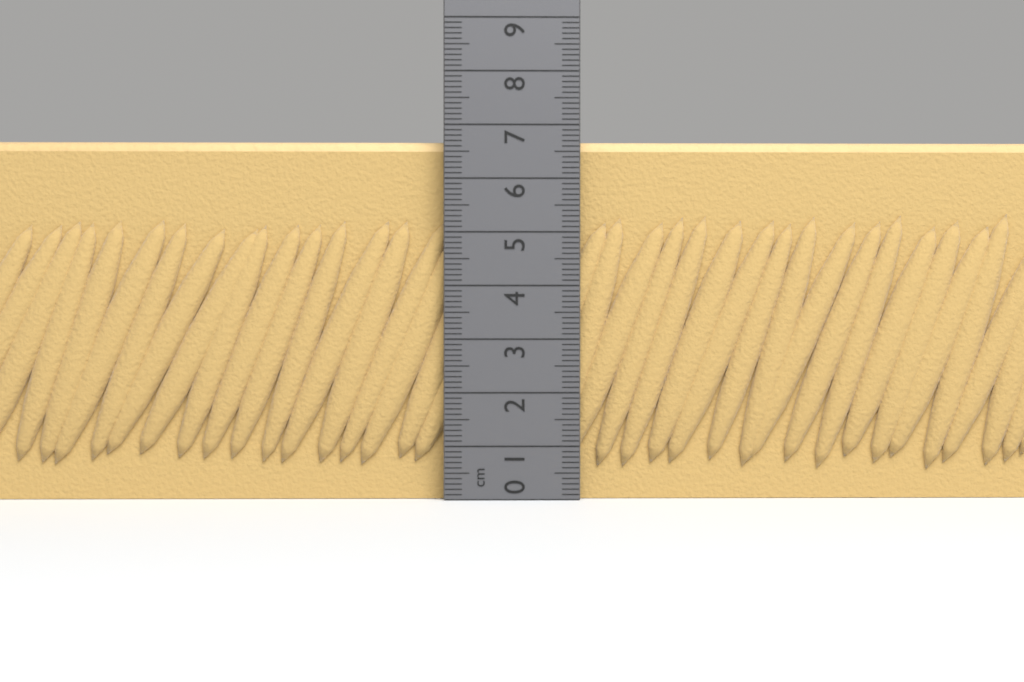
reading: 6.7 cm
